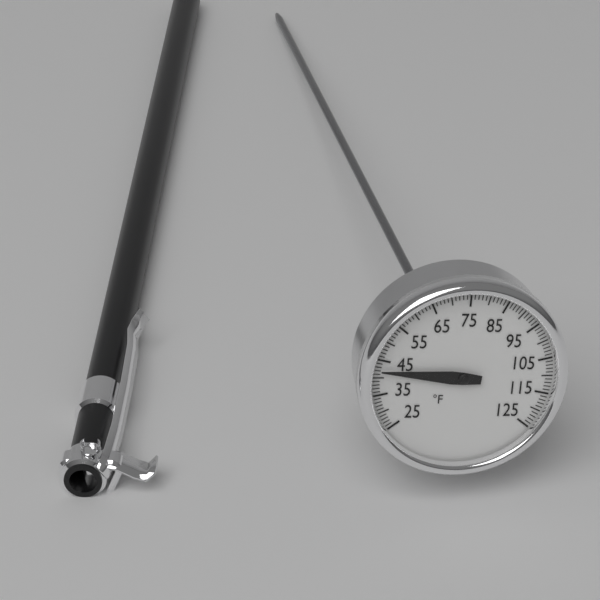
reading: 42 °F
